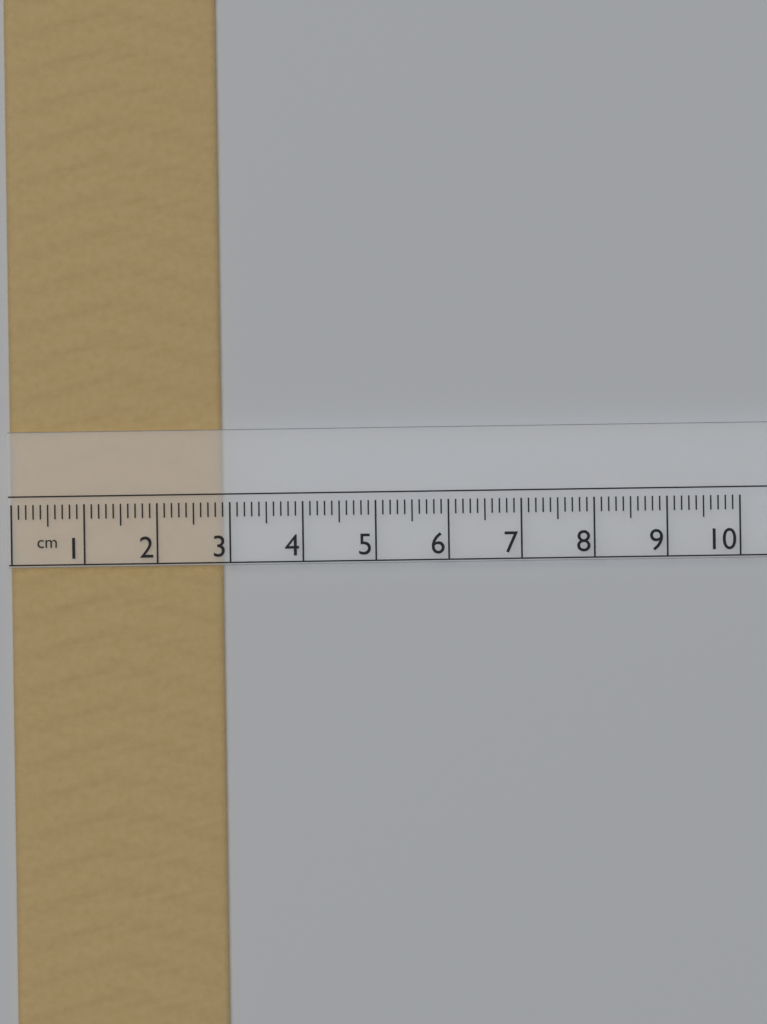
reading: 2.9 cm
